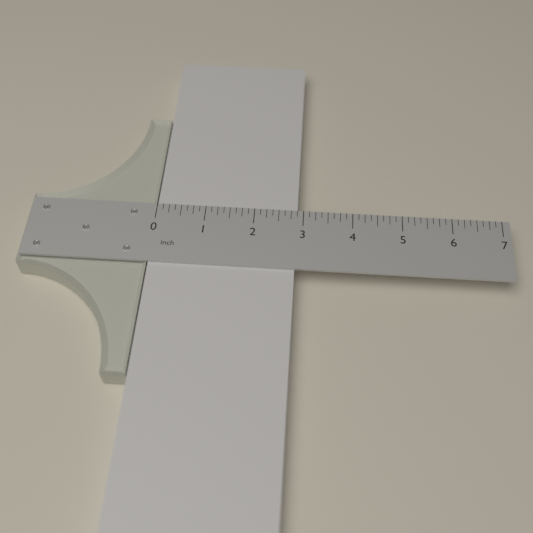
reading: 2.875 inch
